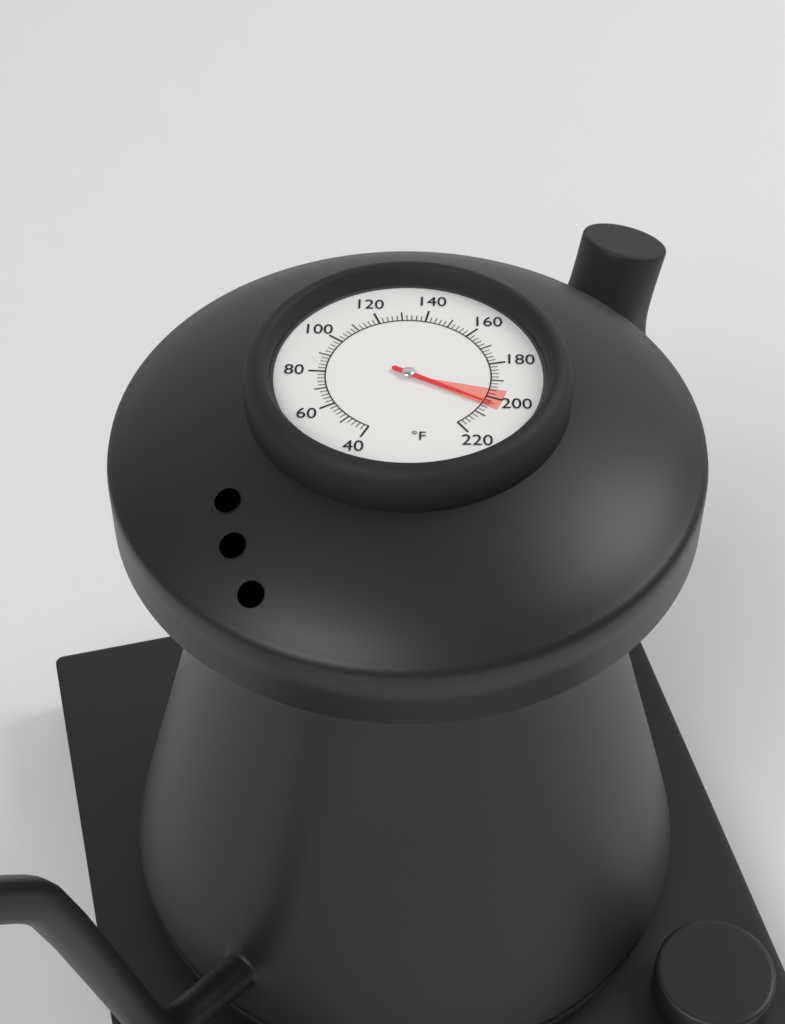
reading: 204 °F
